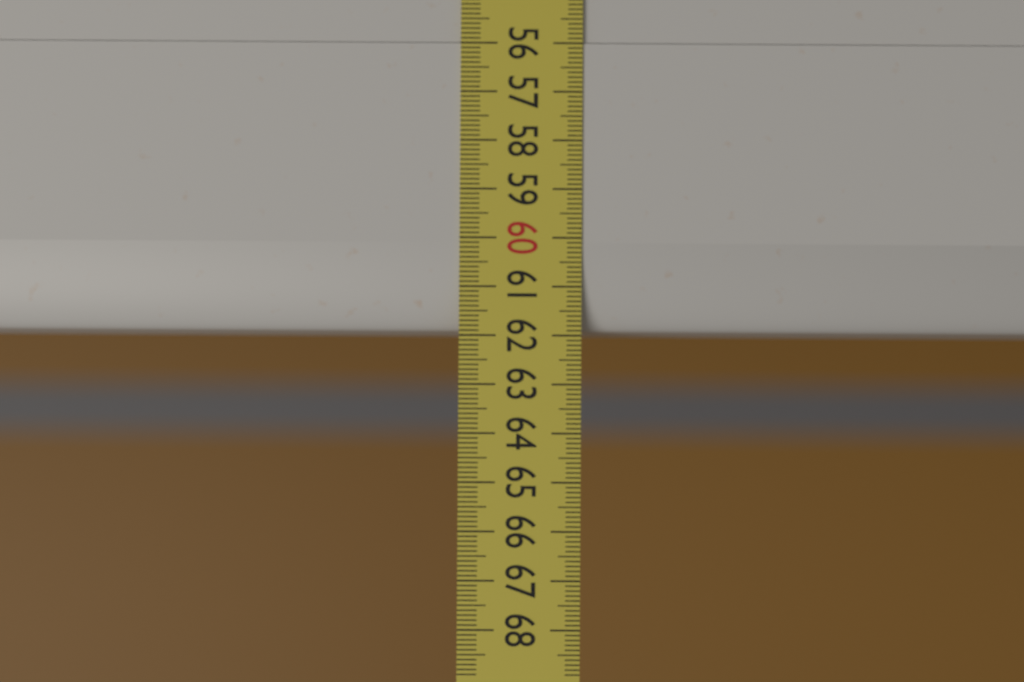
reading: 61.9 (no unit)
